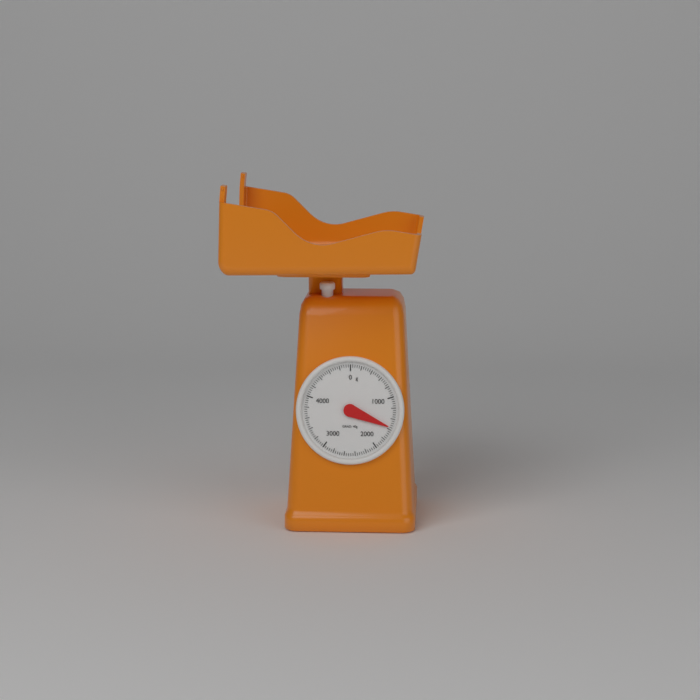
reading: 1560 g
